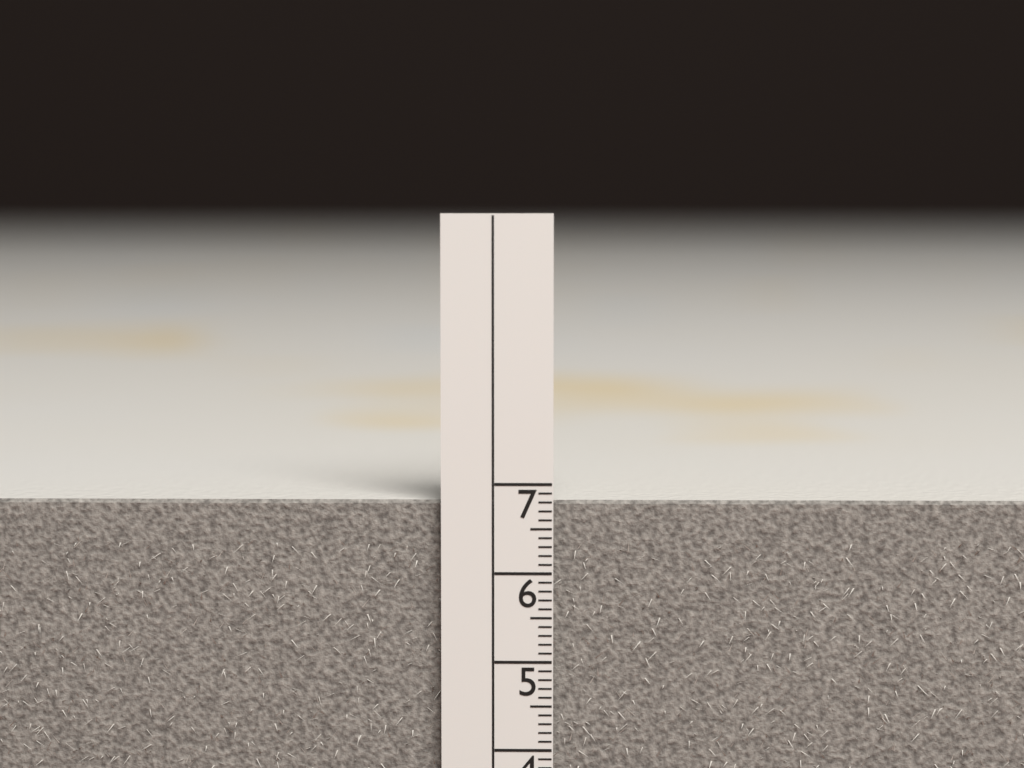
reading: 6.8 cm
